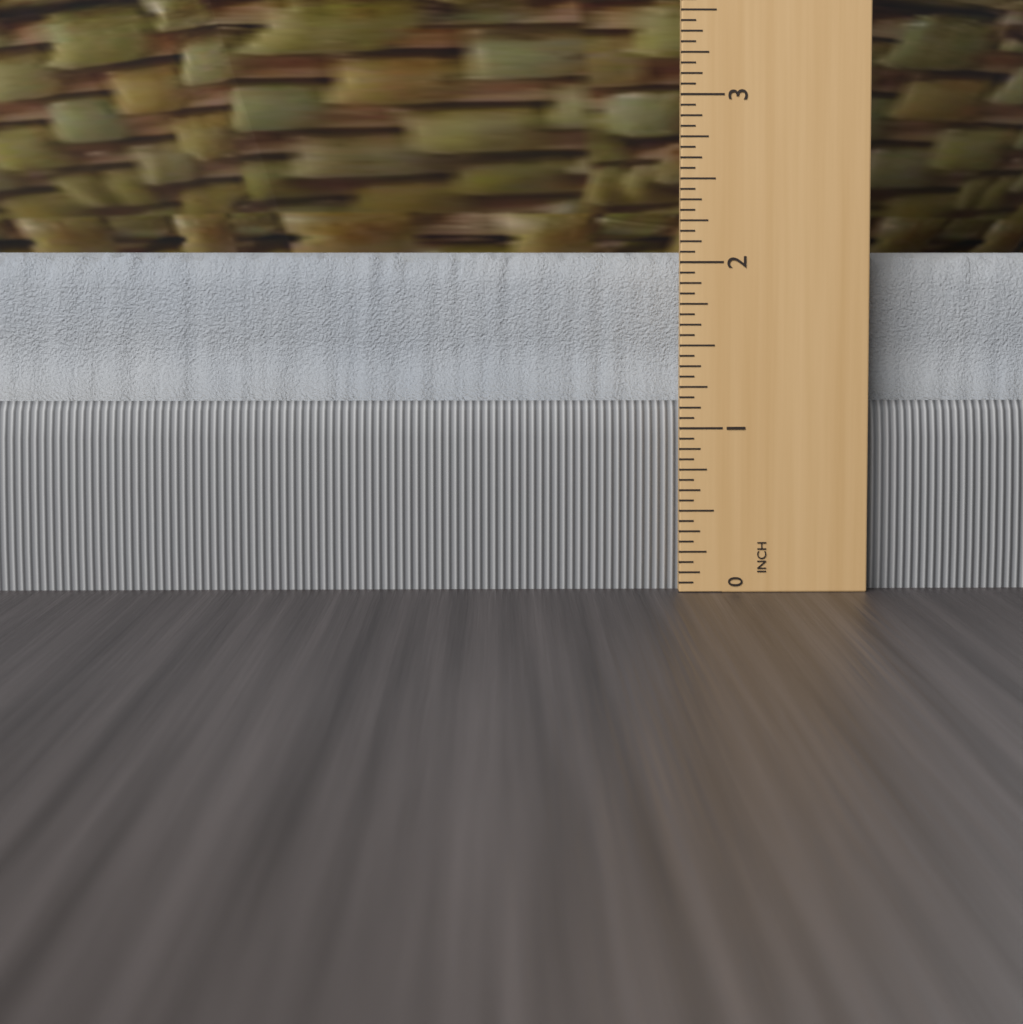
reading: 2.0625 in
